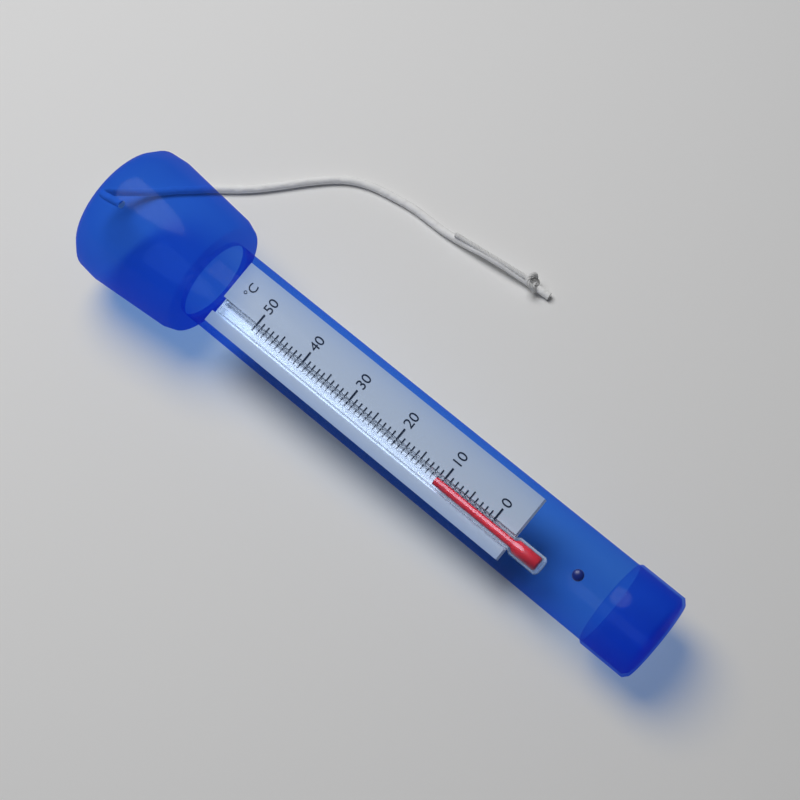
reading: 11 °C
